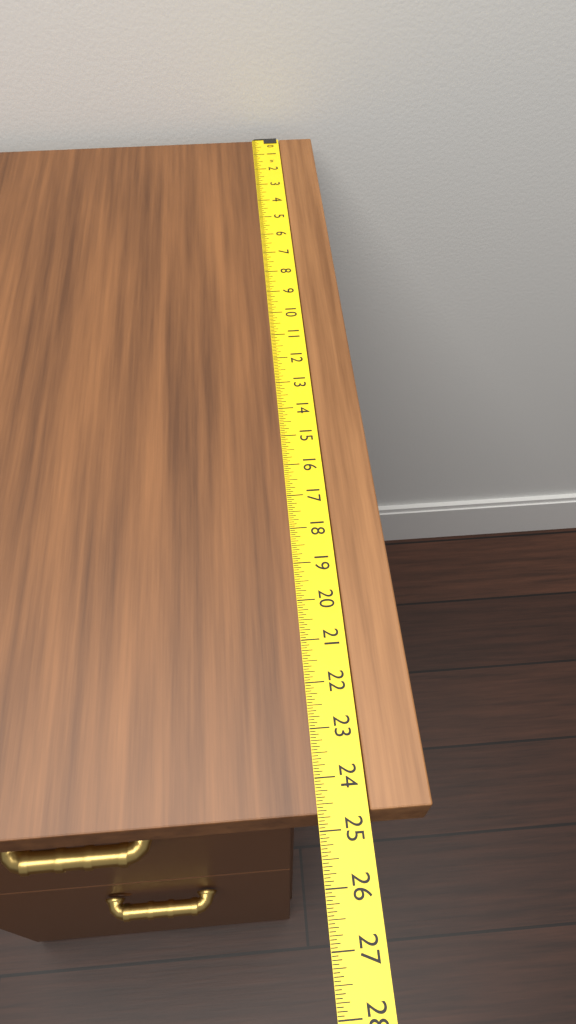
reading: 24.6875 in
